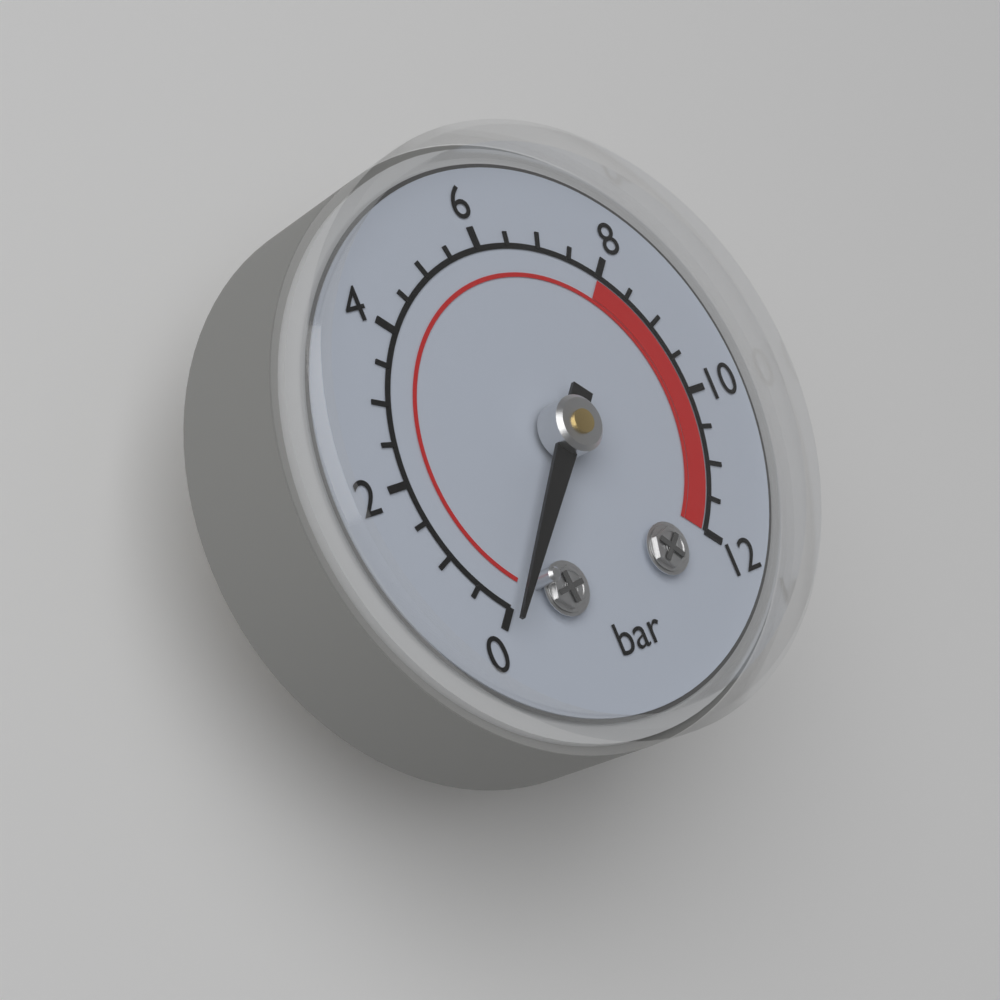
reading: 0.0 bar
